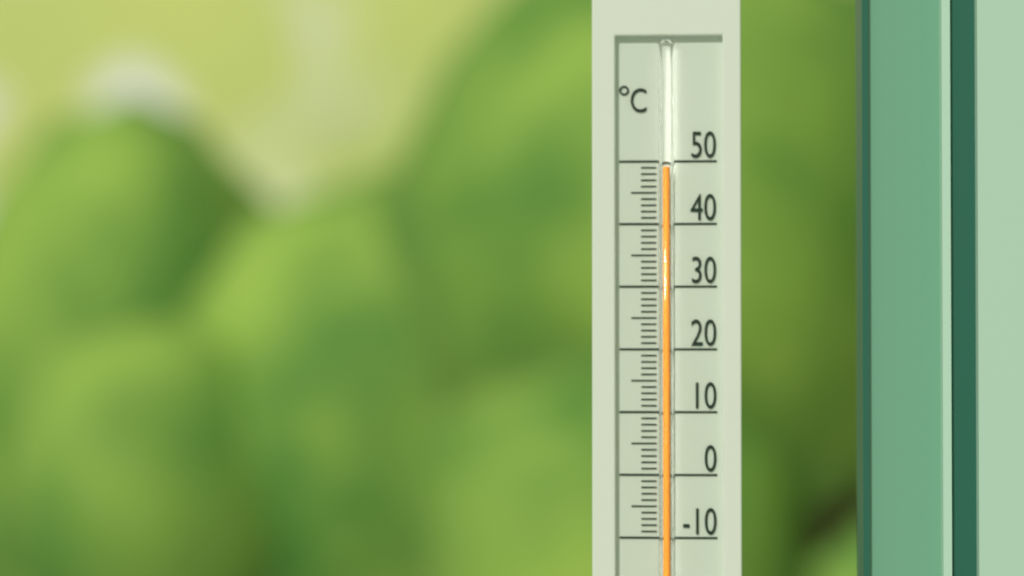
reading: 49 °C
